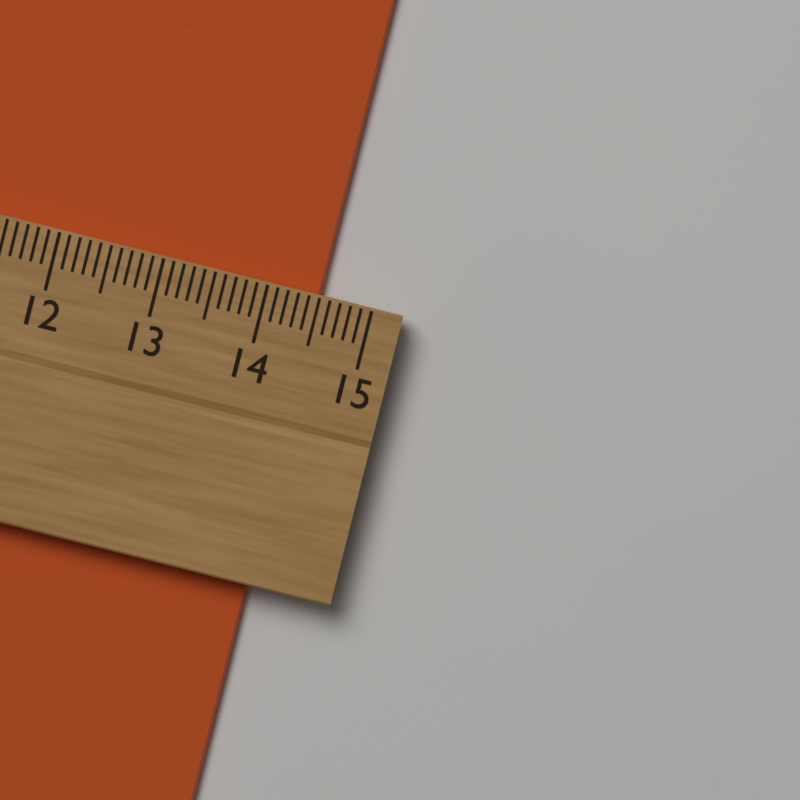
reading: 14.5 cm
